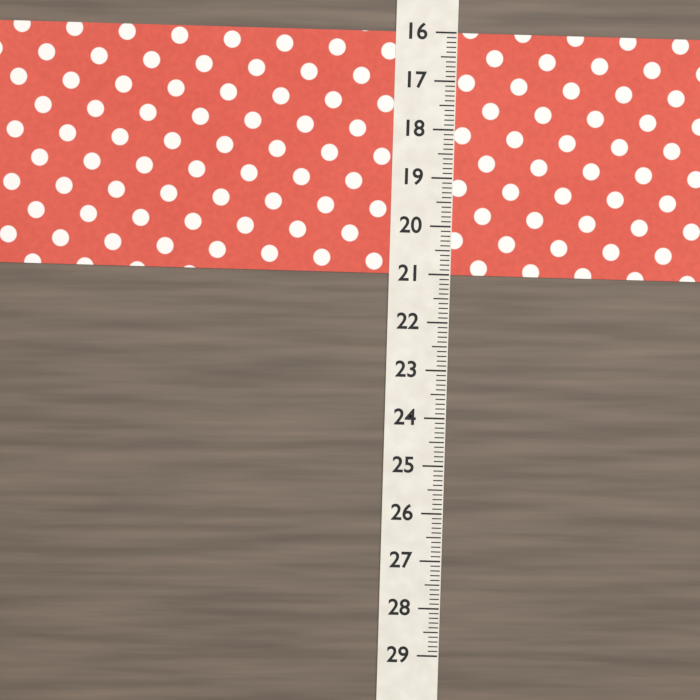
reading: 21.0 (no unit)
